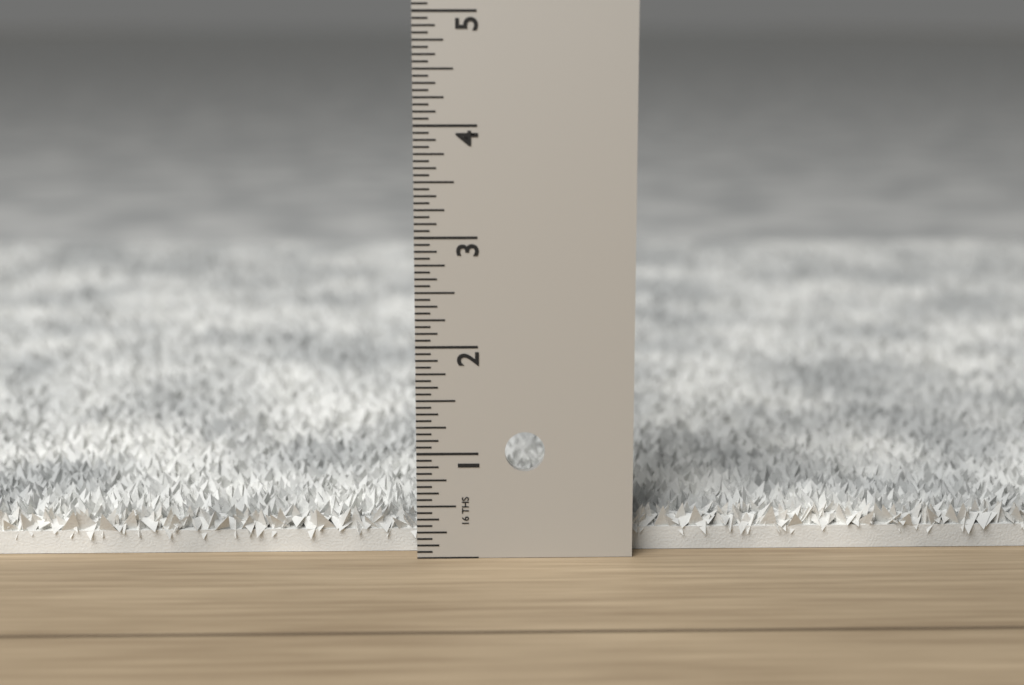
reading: 0.4375 in
